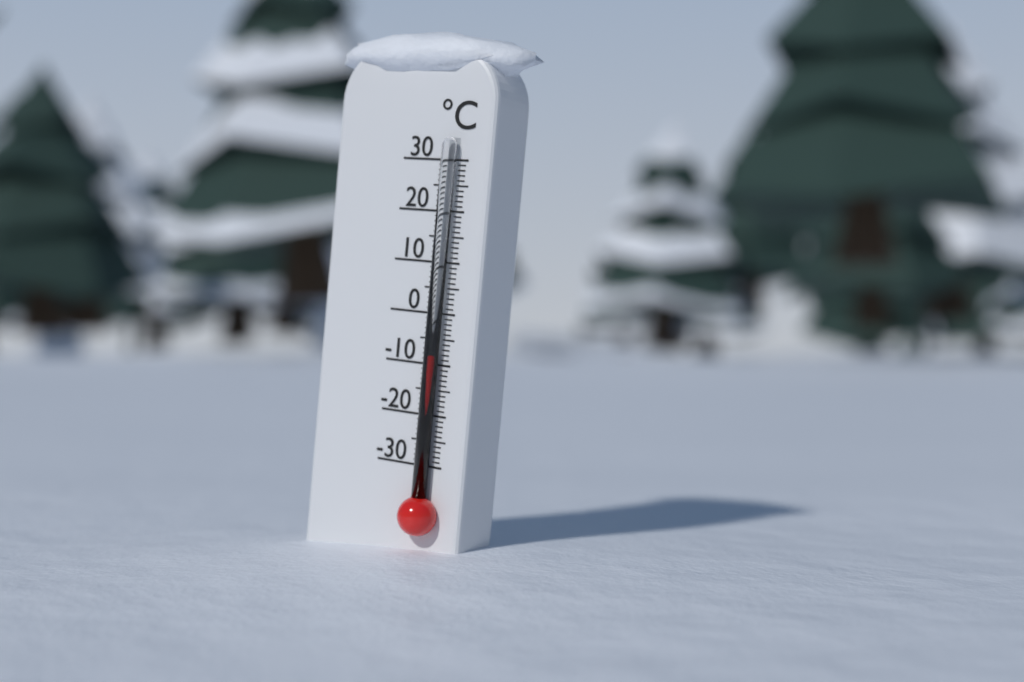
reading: -8 °C
